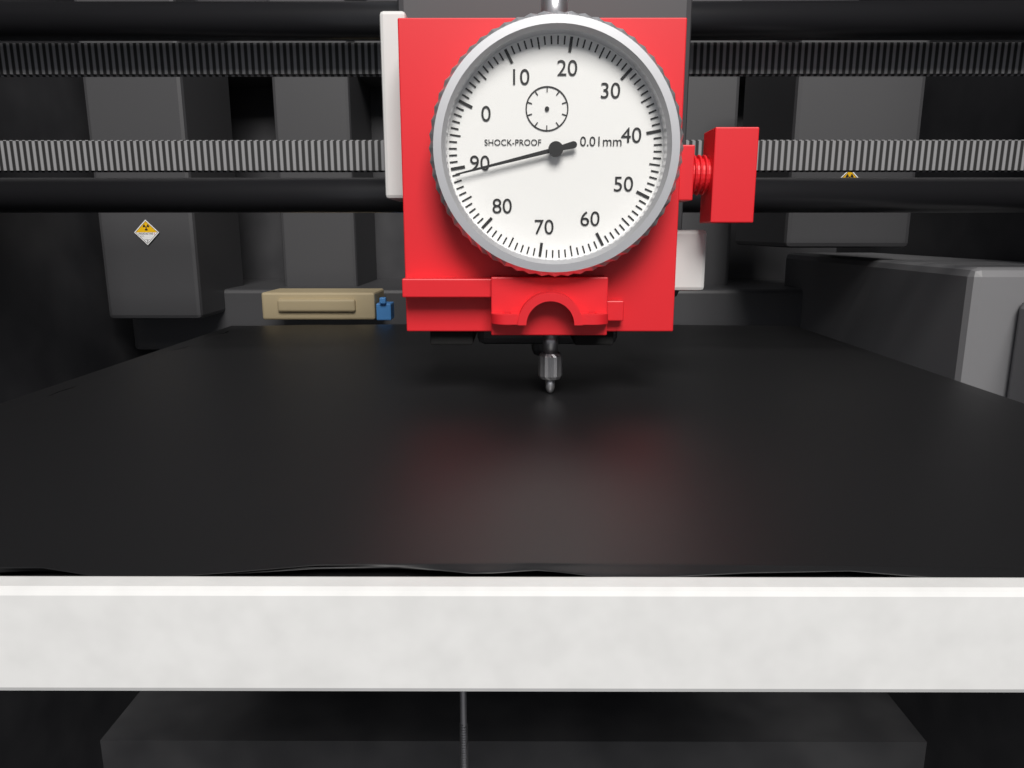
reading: 89 0.01mm
